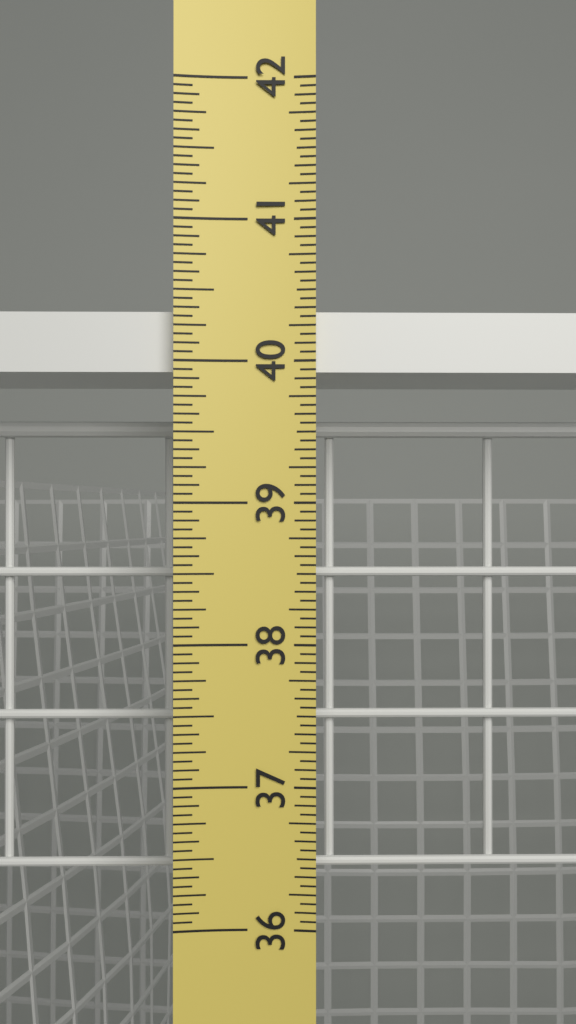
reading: 40.3750 in
